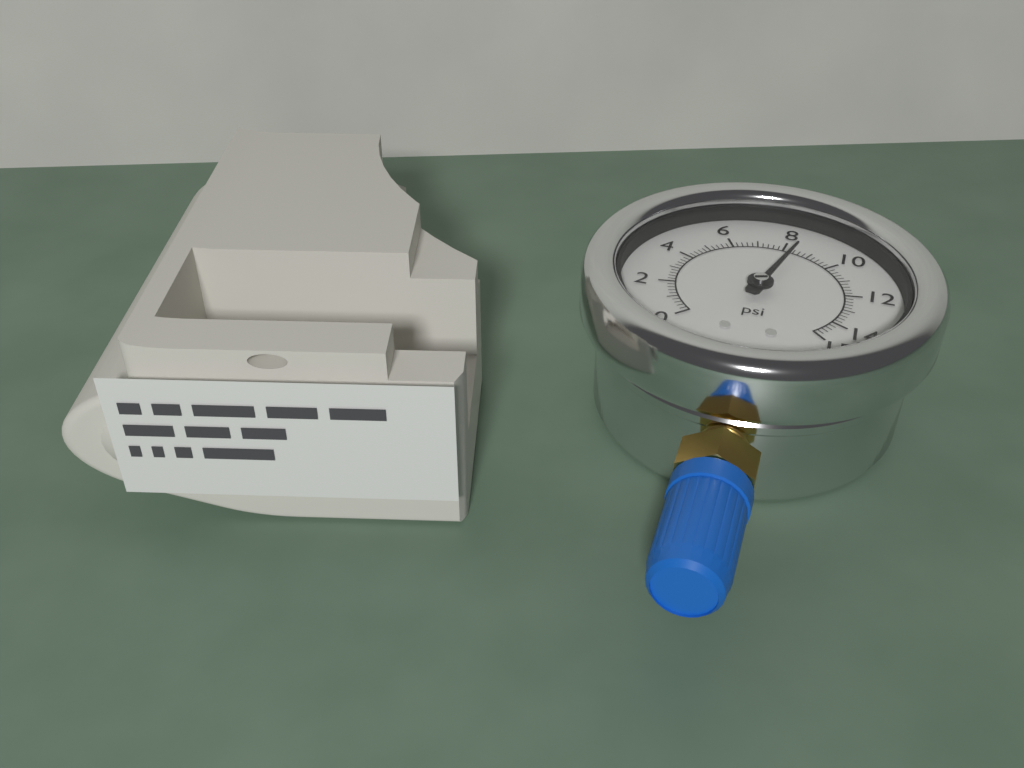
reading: 8.4 psi
